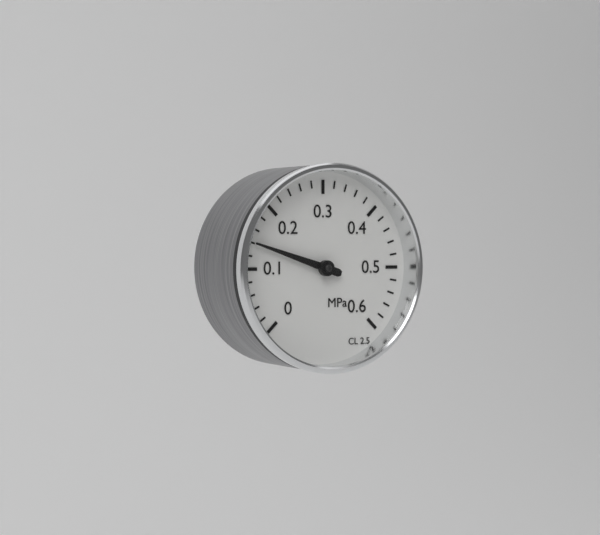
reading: 0.14 MPa
